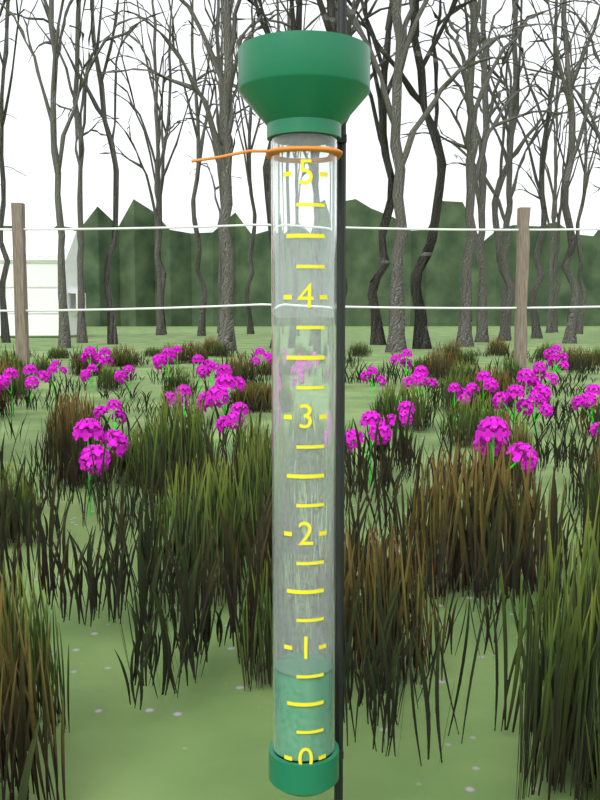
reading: 0.75 (no unit)
